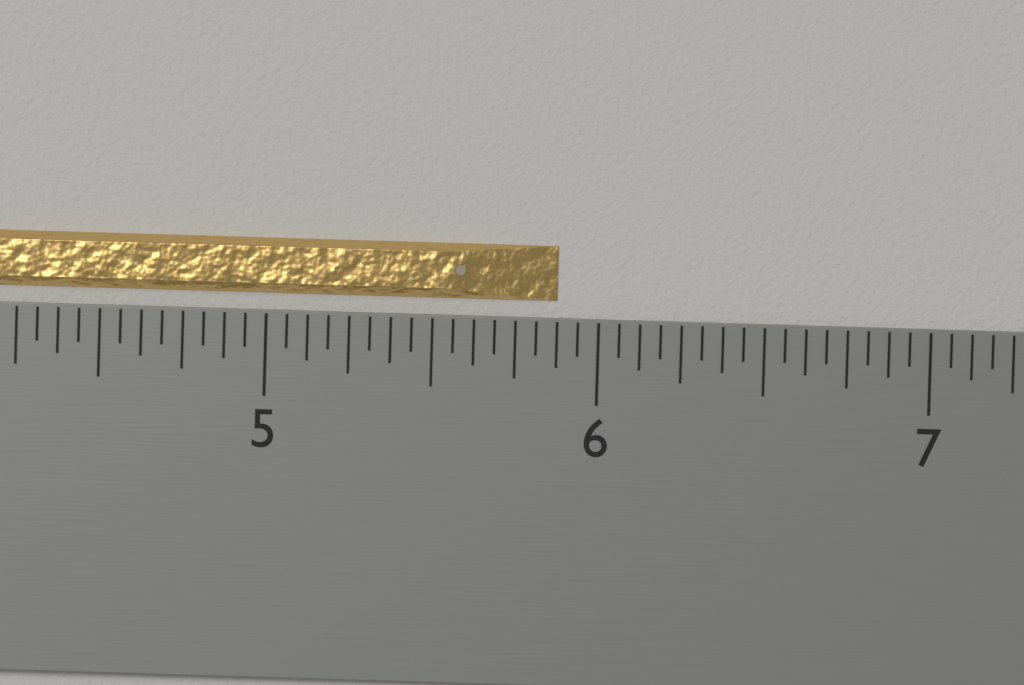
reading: 5.8750 inch
